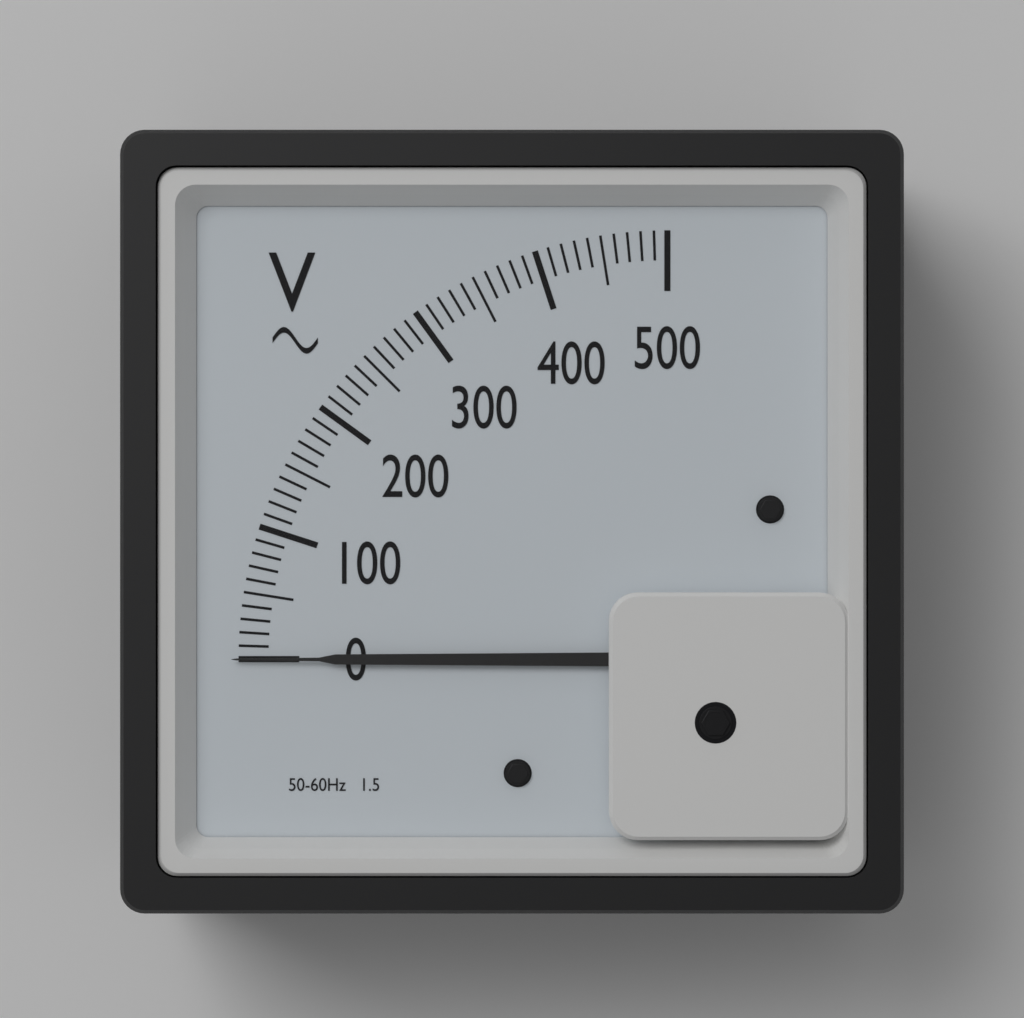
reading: 0 V
